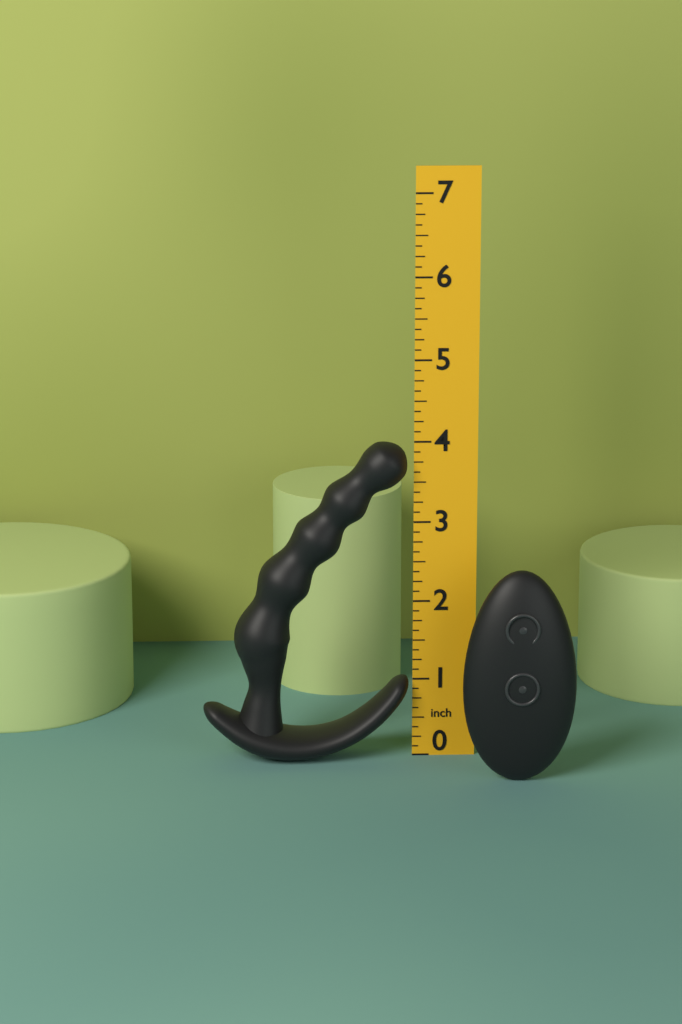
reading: 4.000 in
